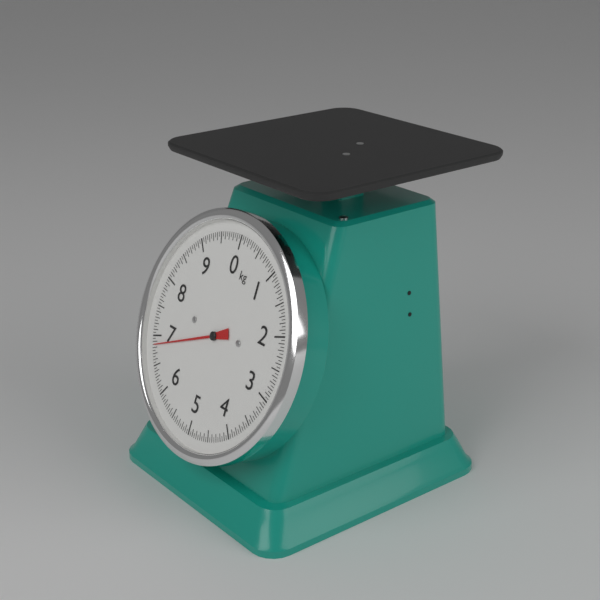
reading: 6.85 kg
